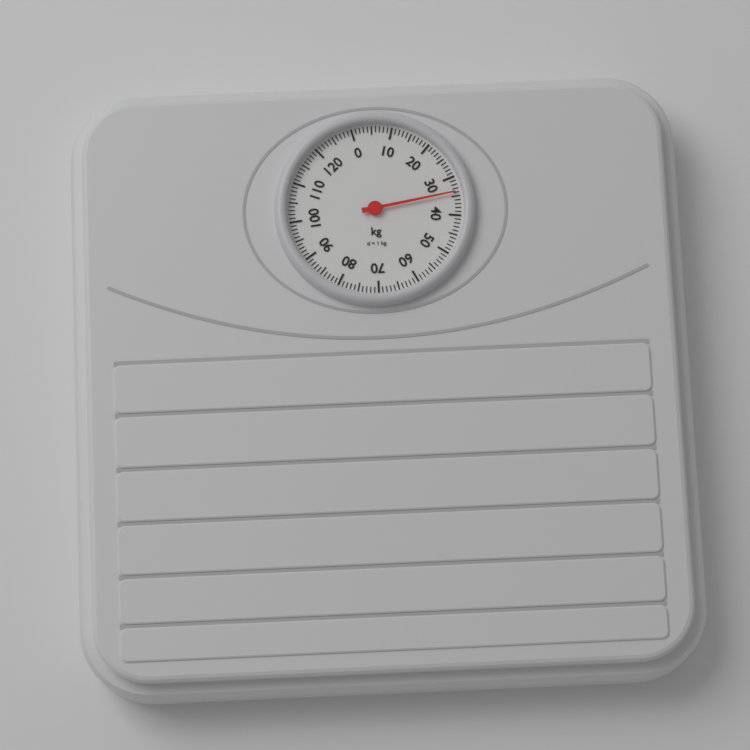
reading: 34 kg
